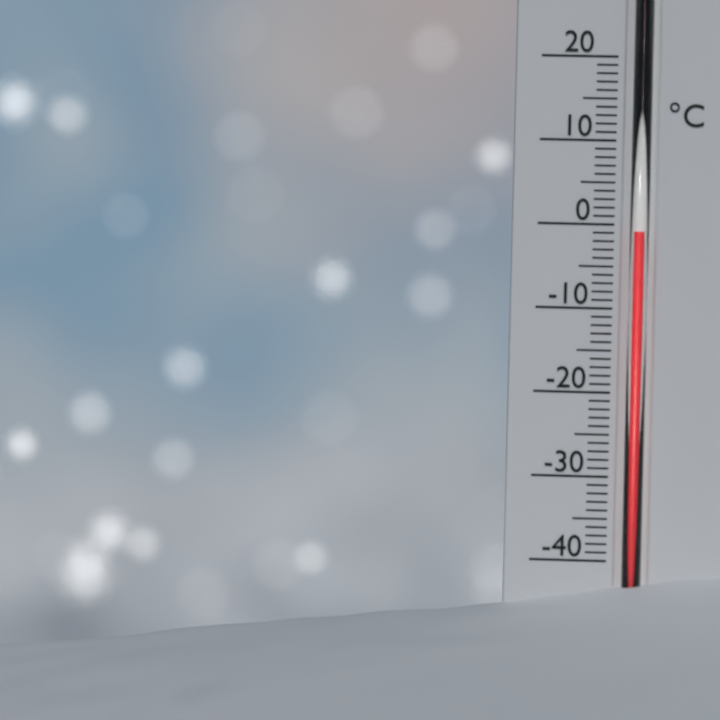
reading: -1 °C
